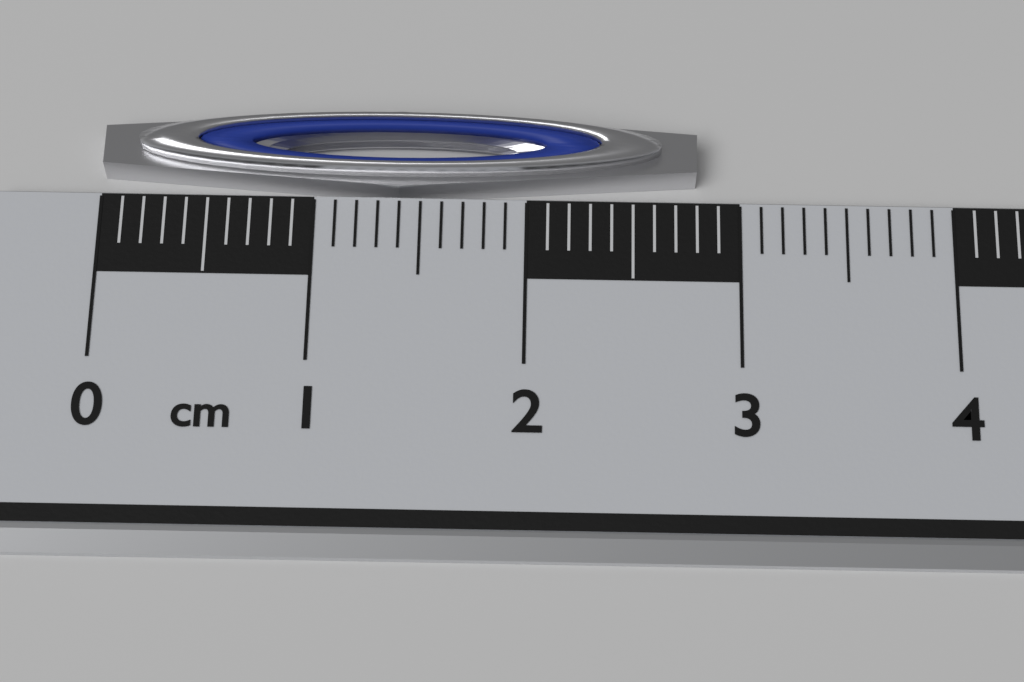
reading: 2.8 cm
